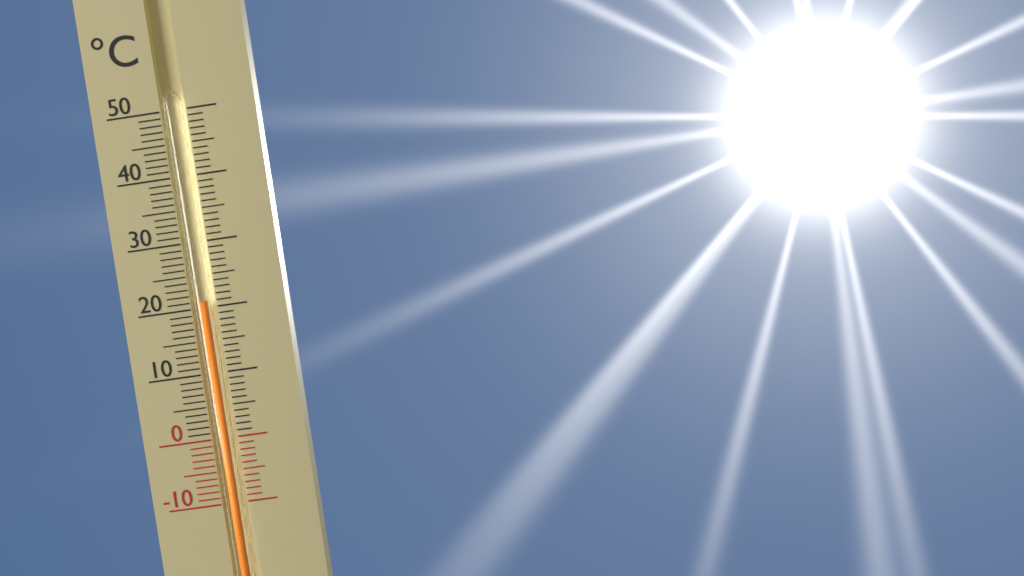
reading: 21 °C
